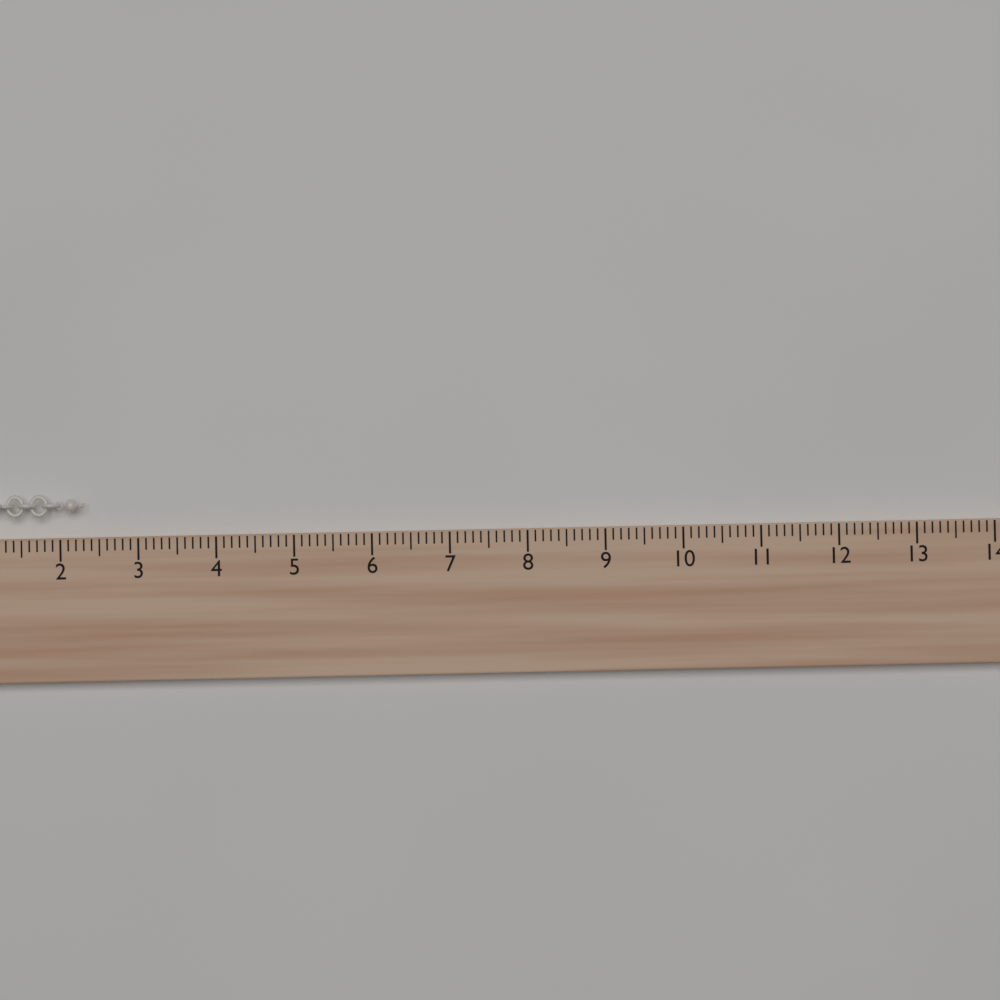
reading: 2.3 (no unit)
